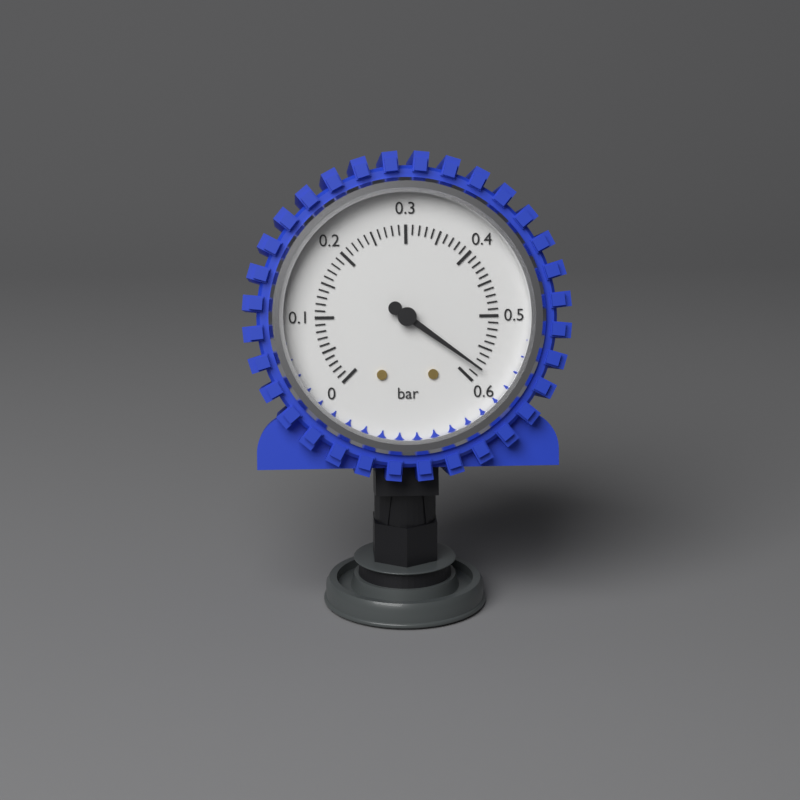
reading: 0.58 bar
